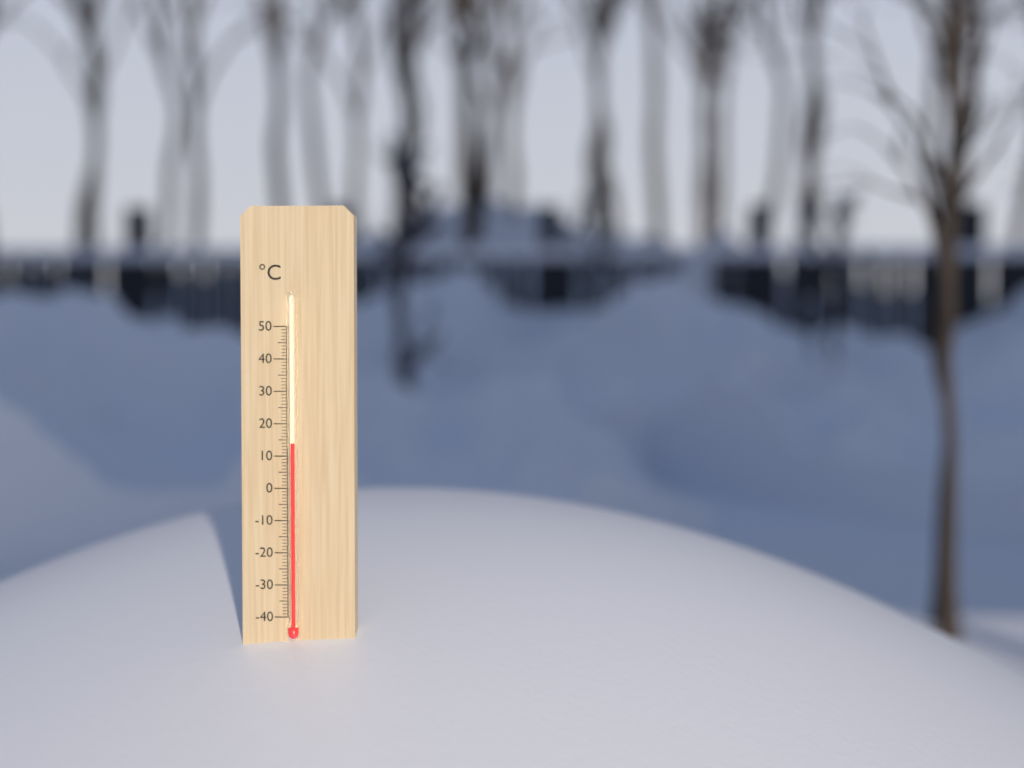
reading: 14 °C
